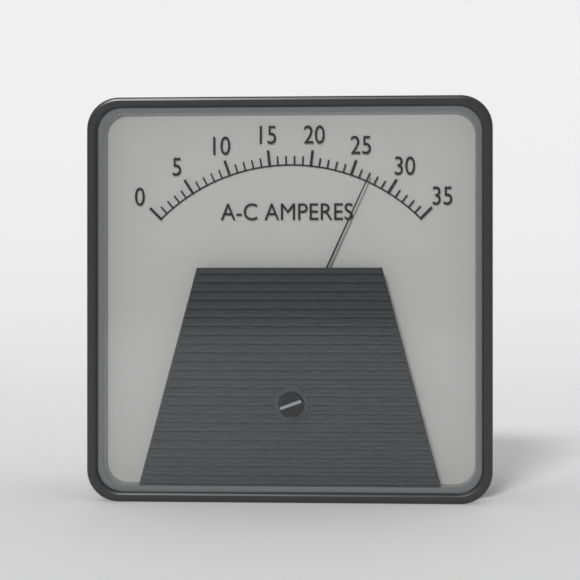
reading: 27 A
